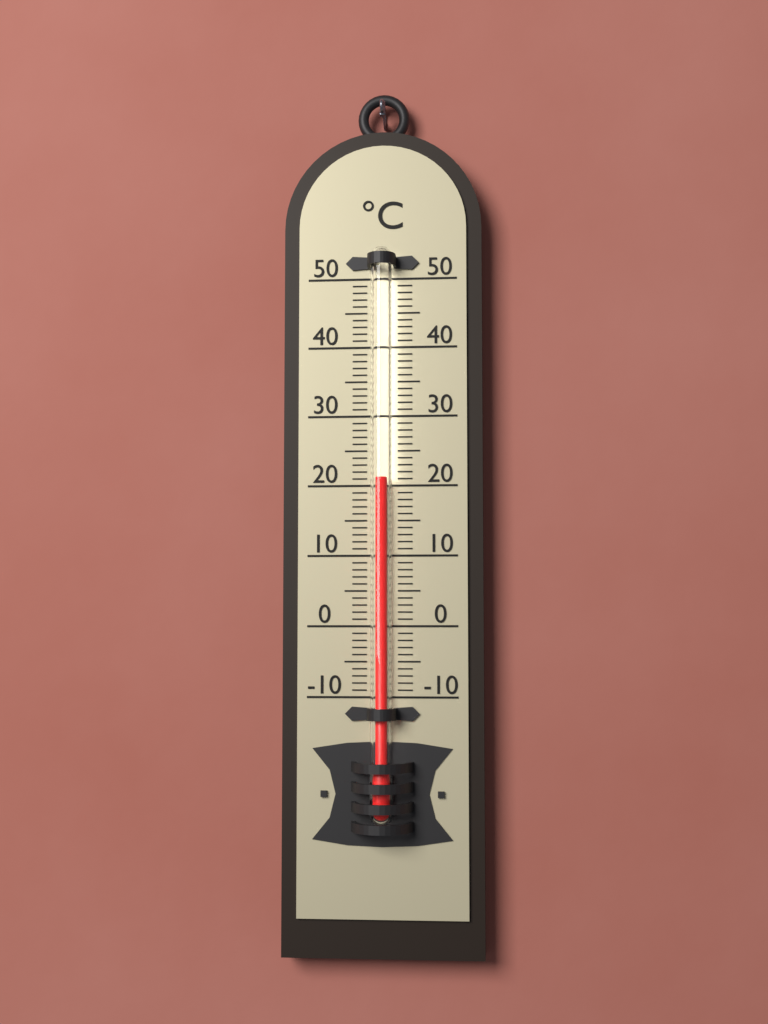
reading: 21 °C
